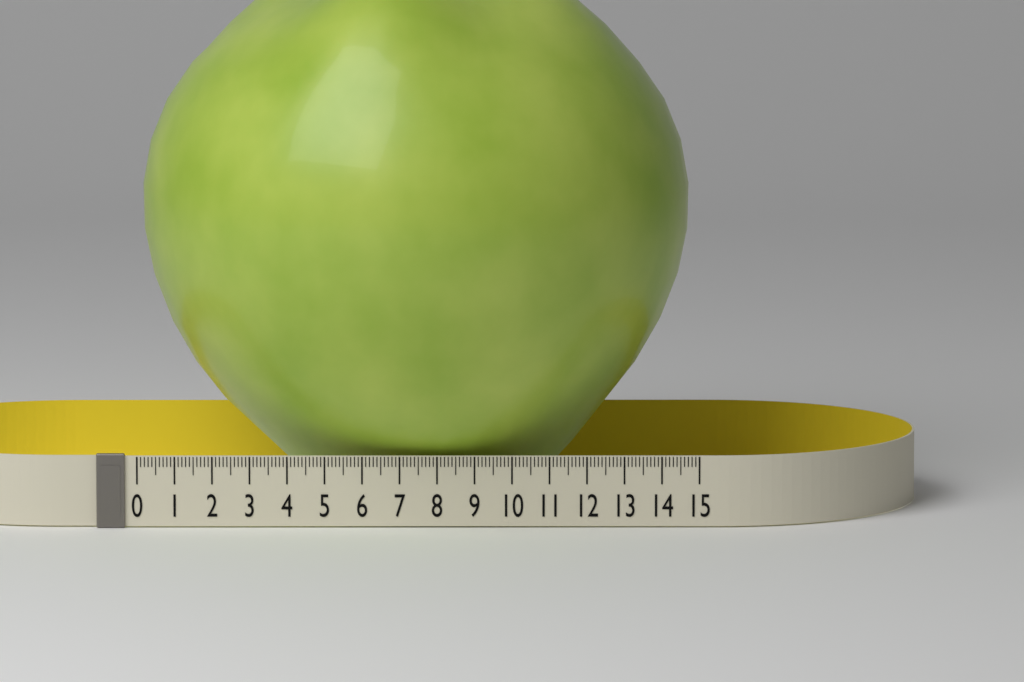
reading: 14.8 (no unit)
